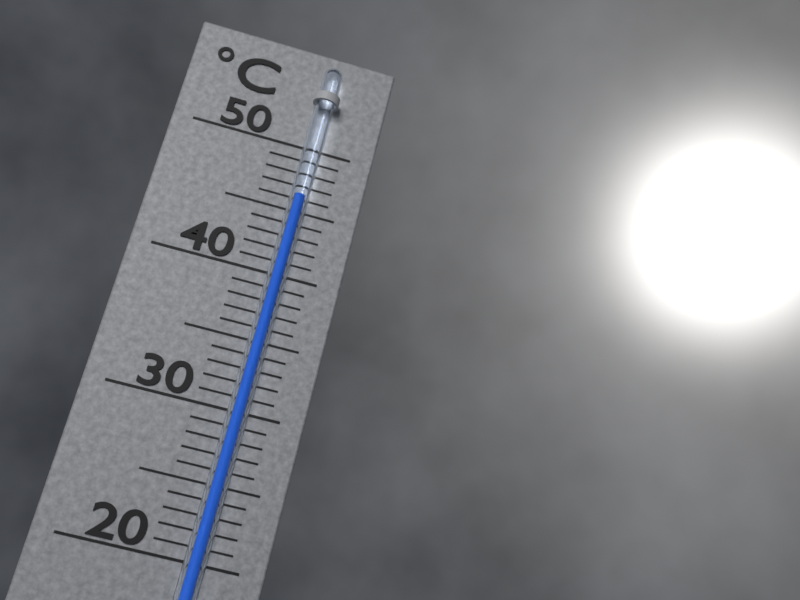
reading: 46 °C
